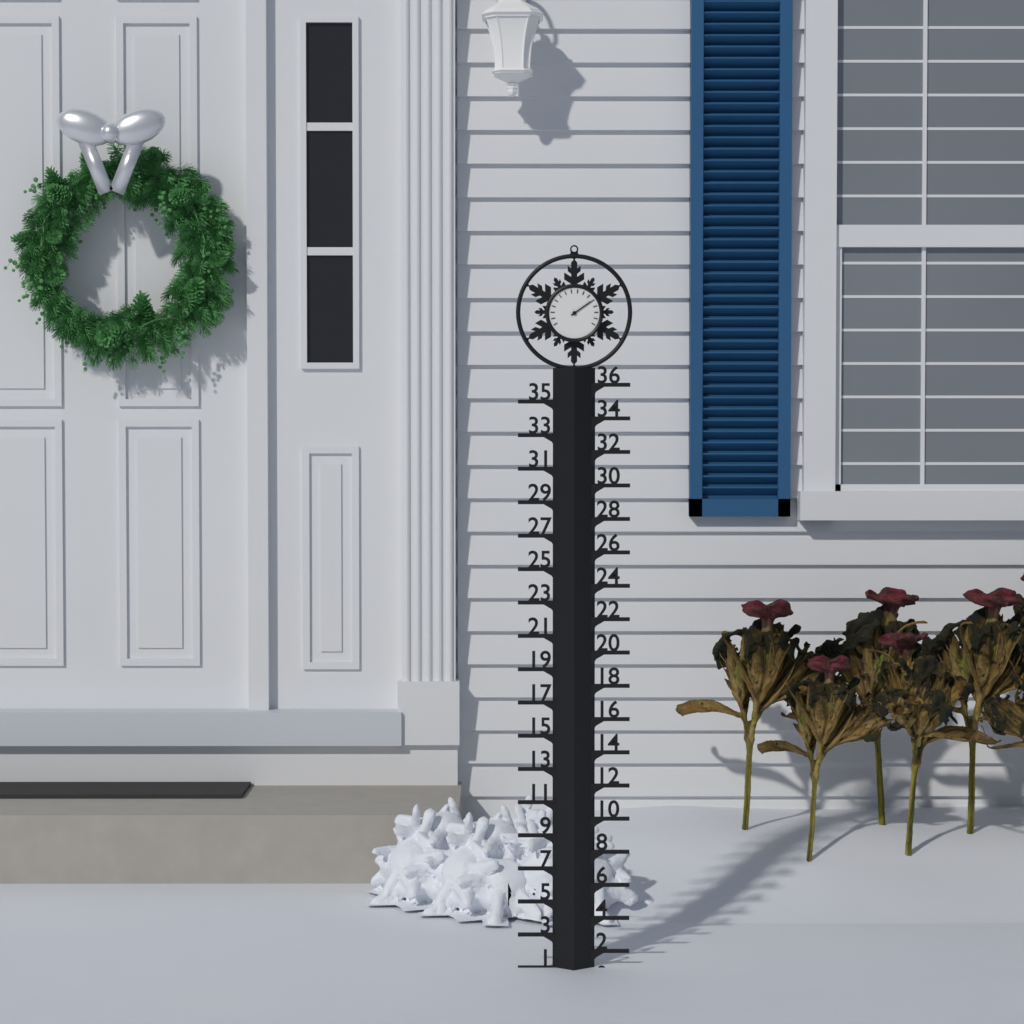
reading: 1 (no unit)
